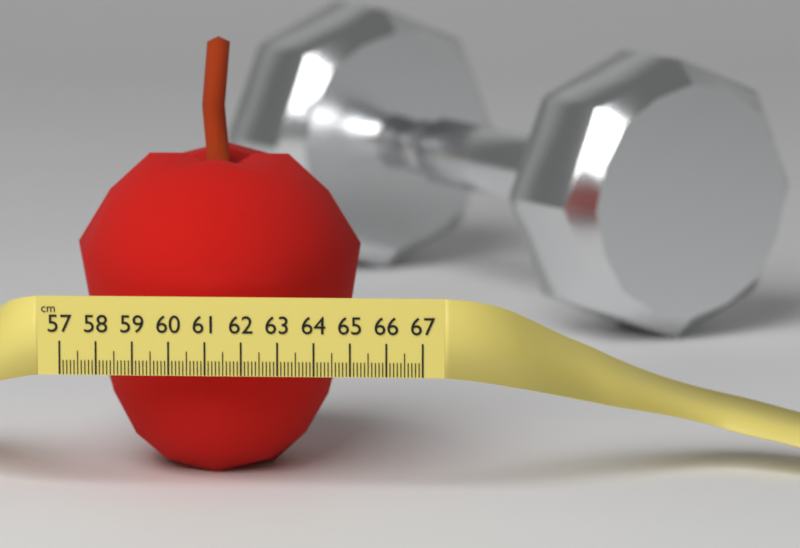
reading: 65.0 cm
